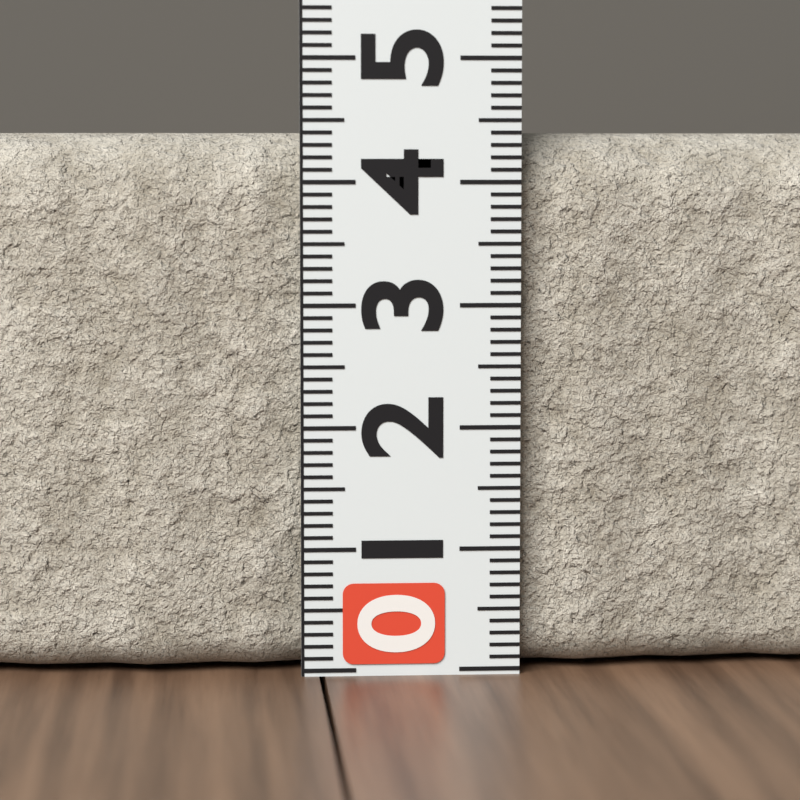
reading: 4.4 (no unit)
